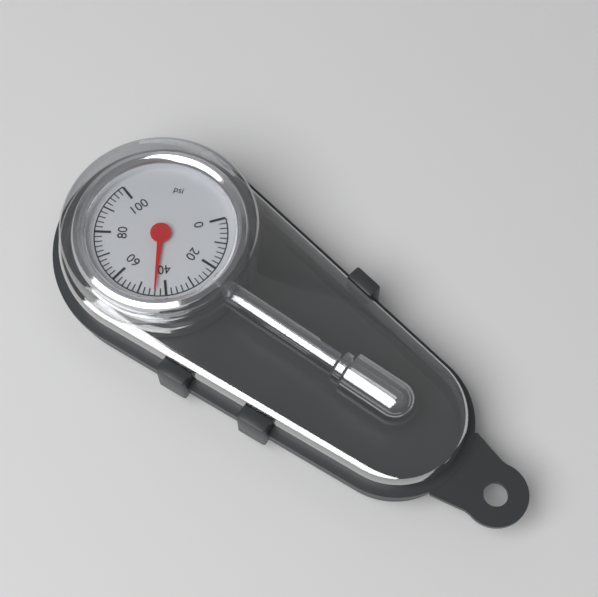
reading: 44 psi
